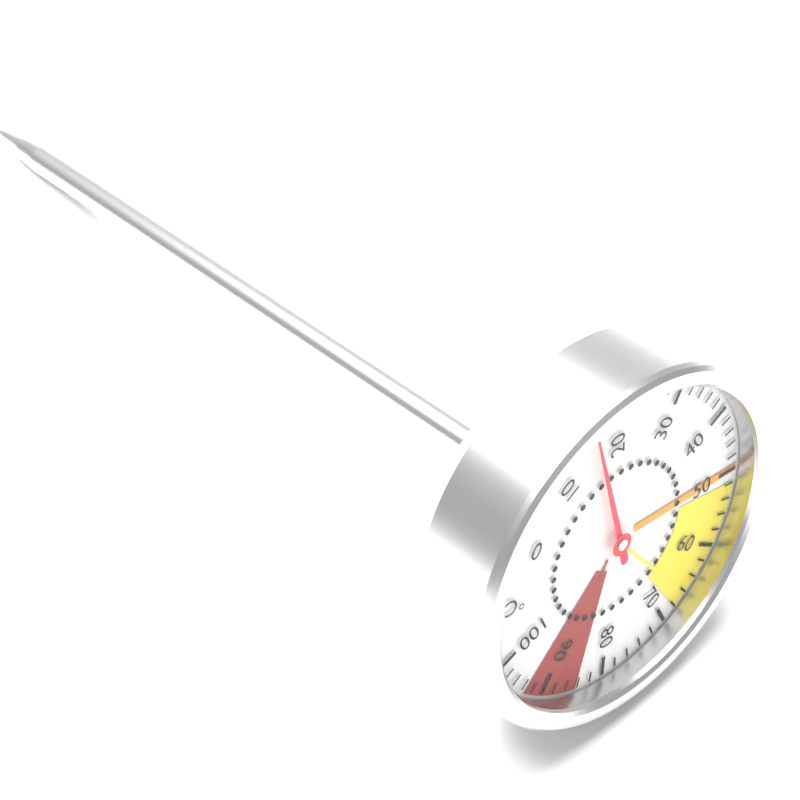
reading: 16 °C
